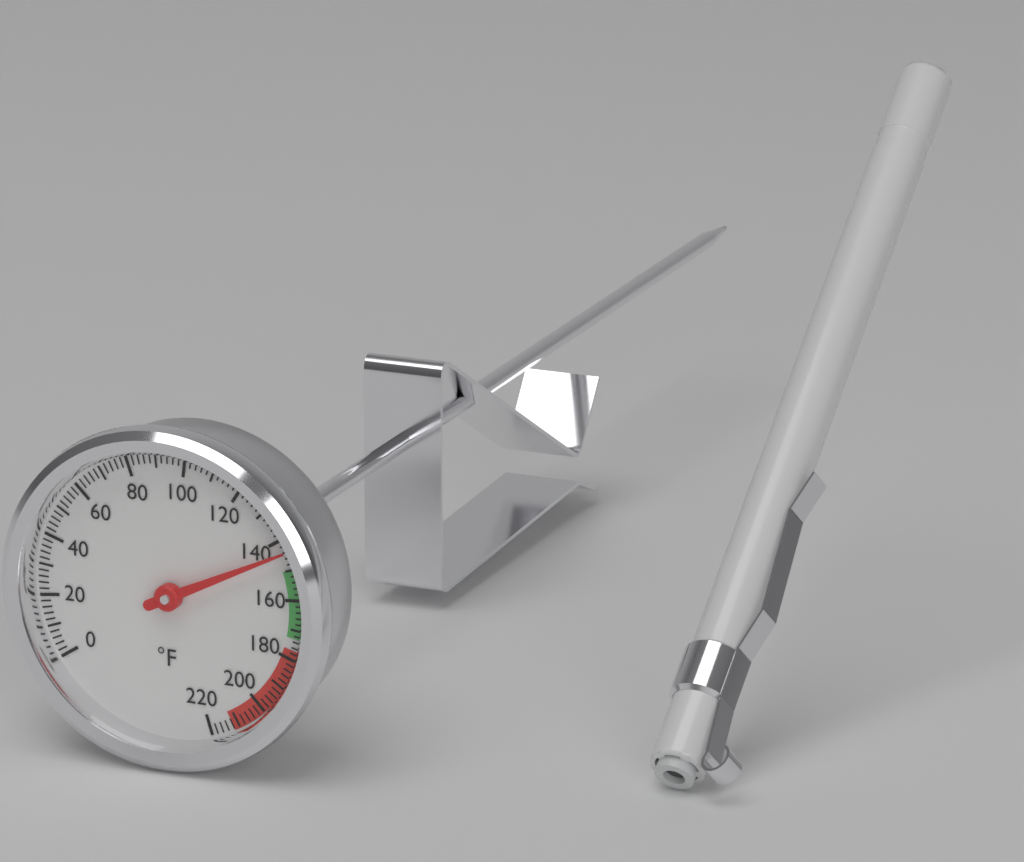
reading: 144 °F
